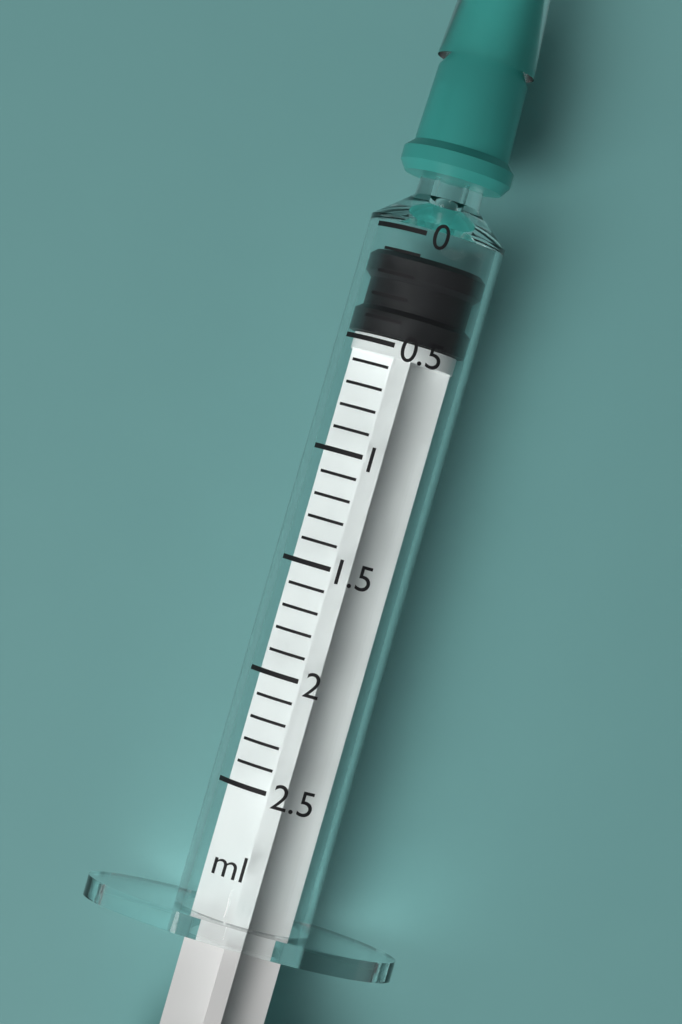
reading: 0.1 ml
